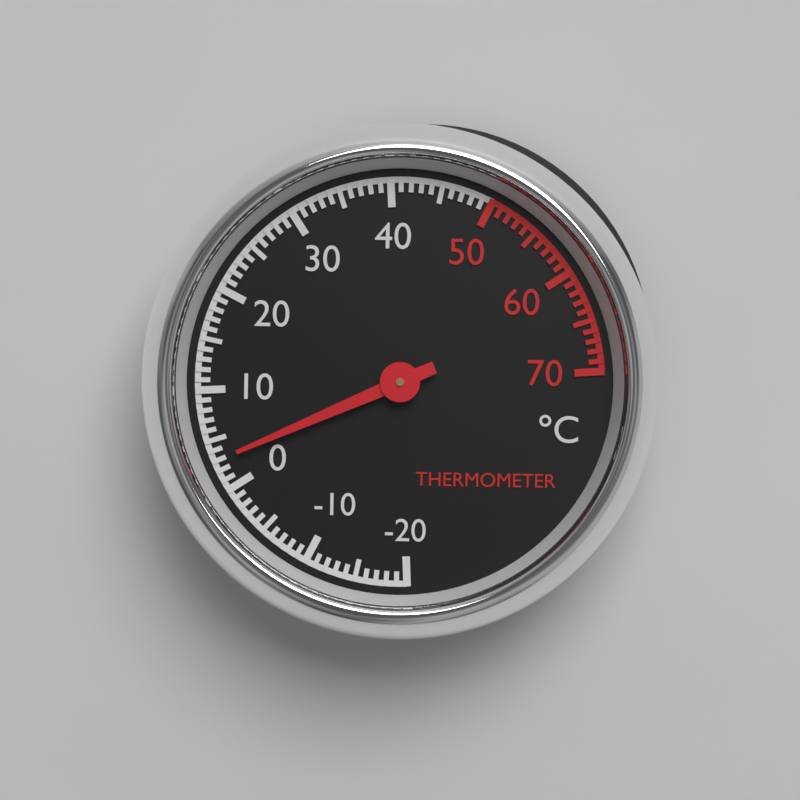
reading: 3 °C
